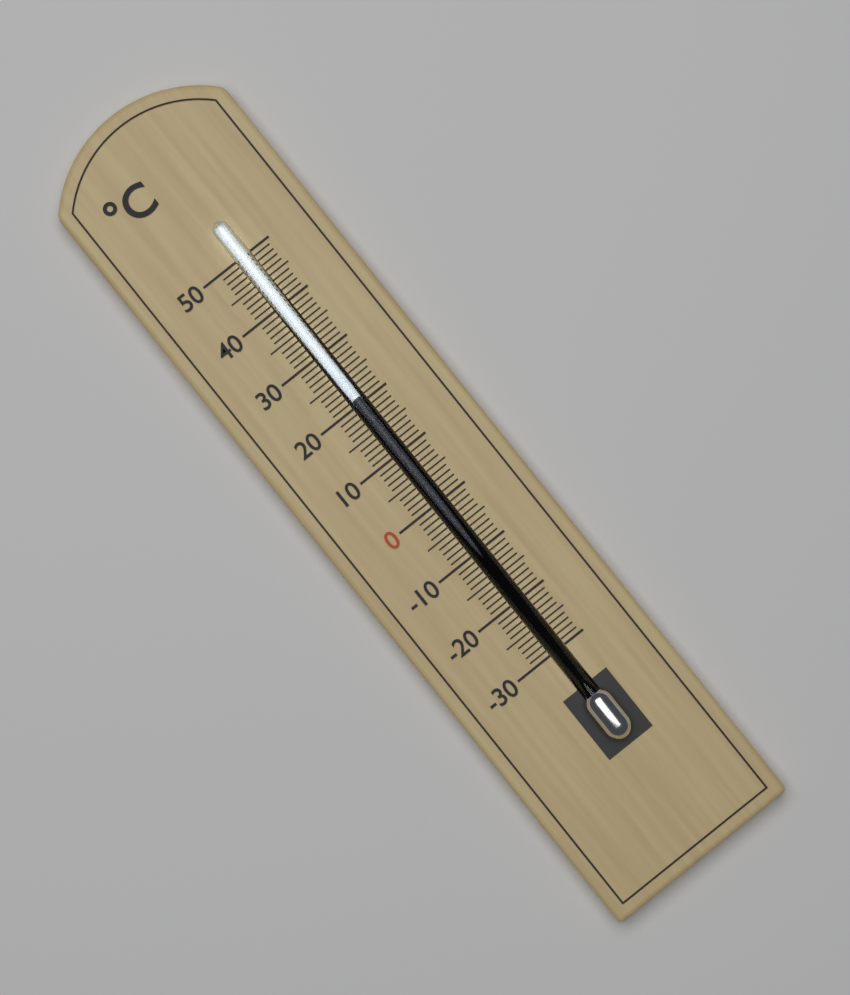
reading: 21 °C
